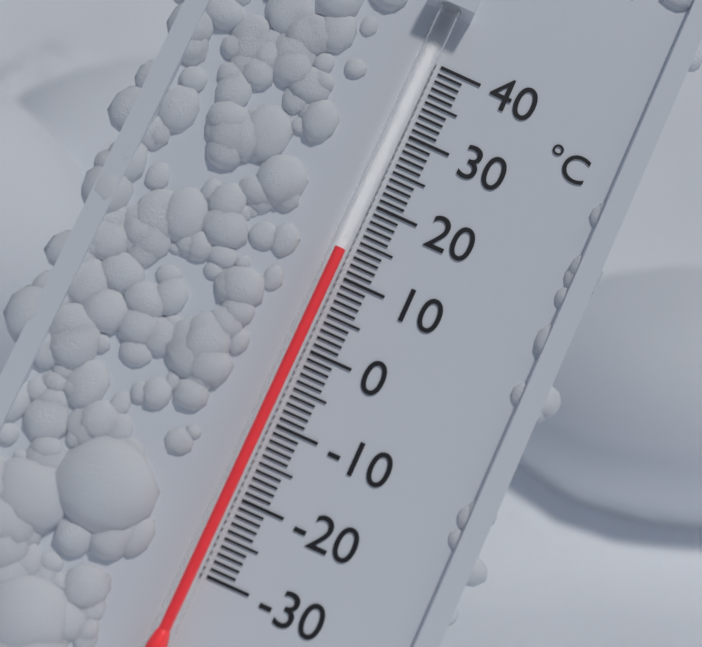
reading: 13 °C
